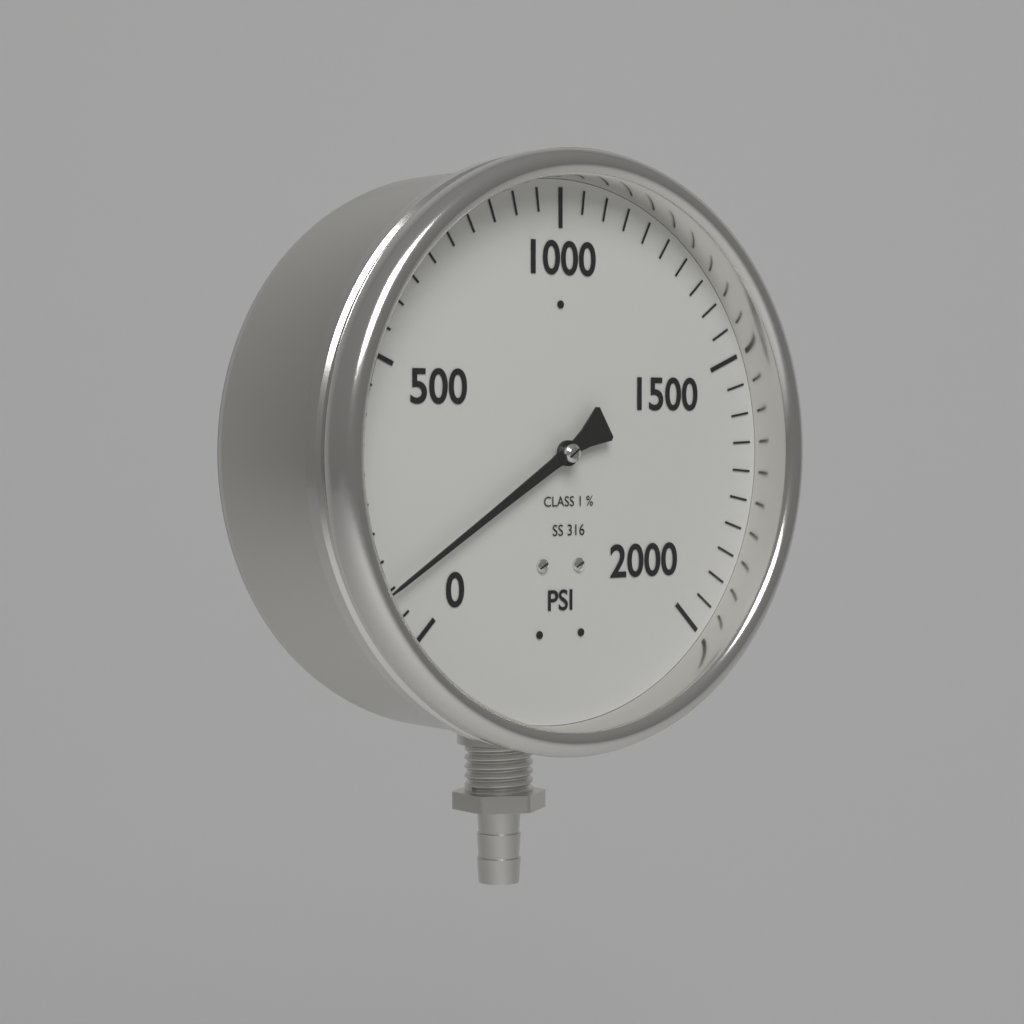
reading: 100 psi
